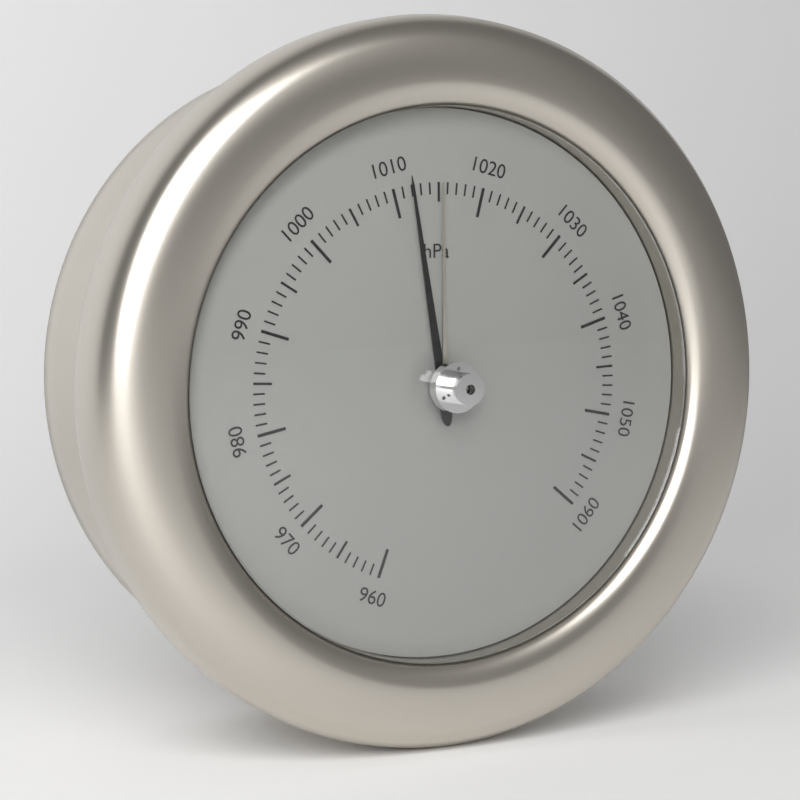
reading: 1012 hPa
